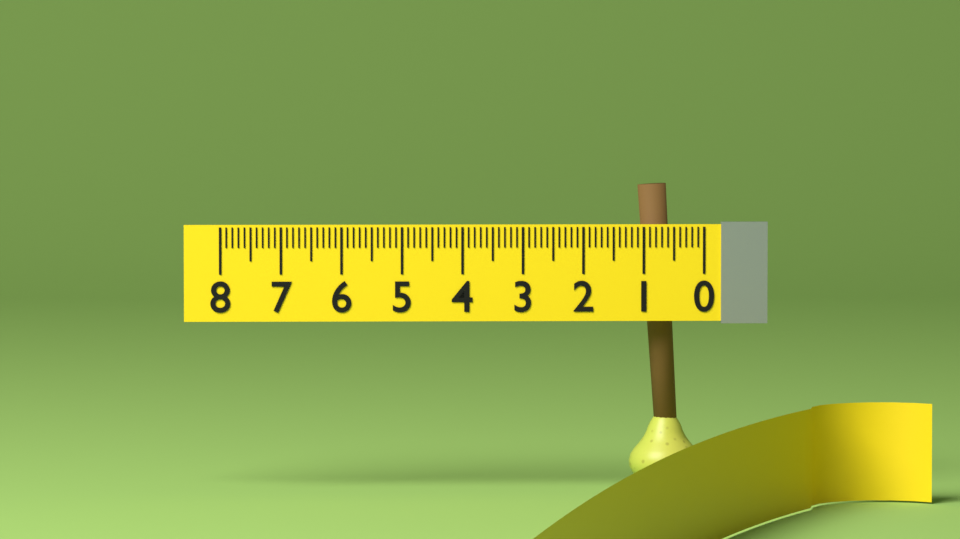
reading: 1.2 (no unit)
